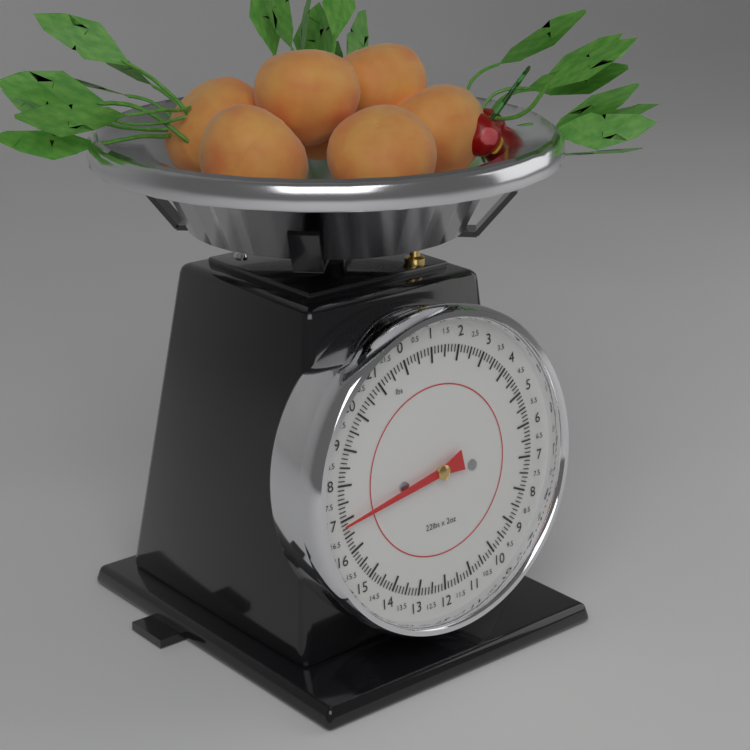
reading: 16.875 lbs
